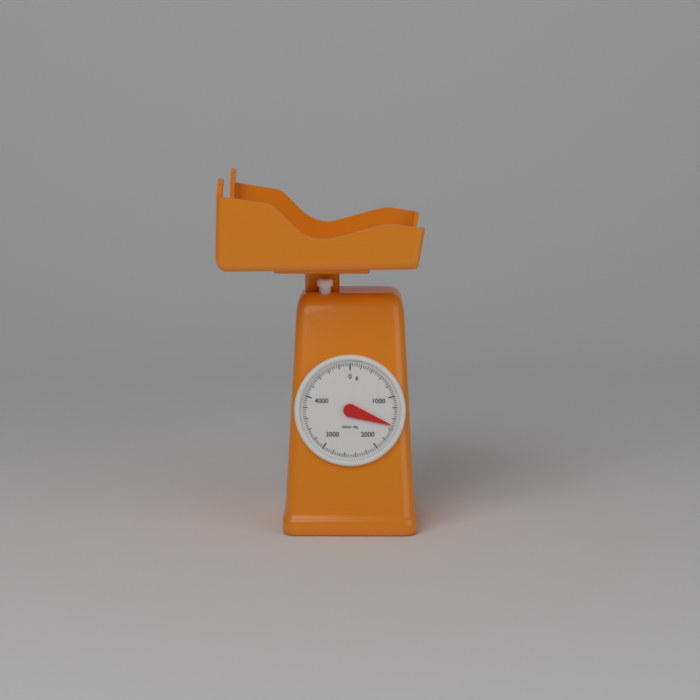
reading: 1520 g
